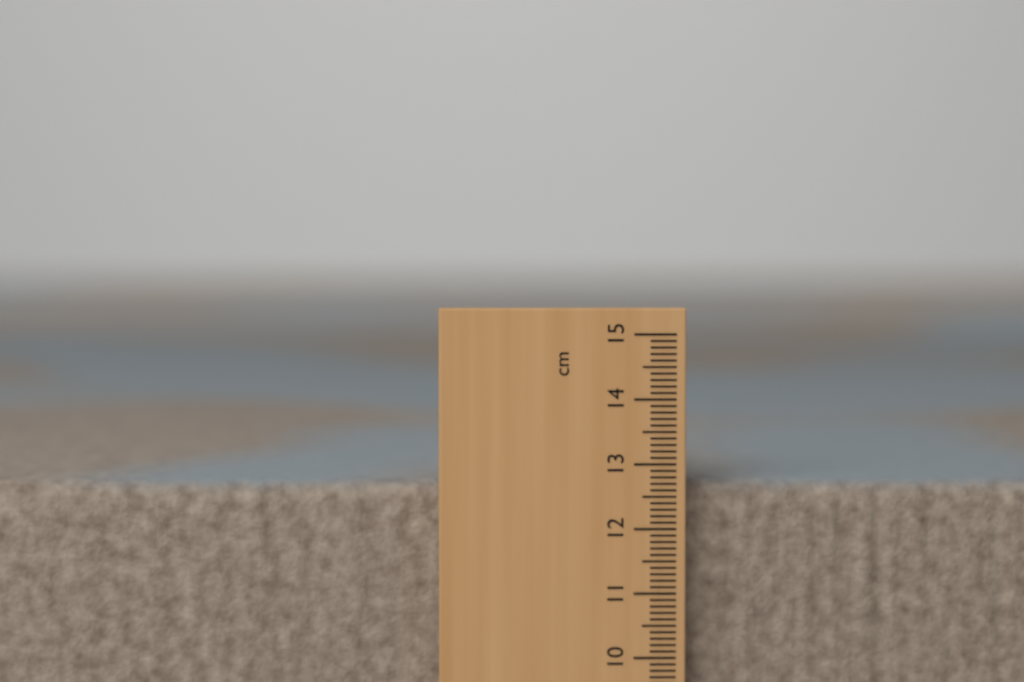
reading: 12.7 cm
